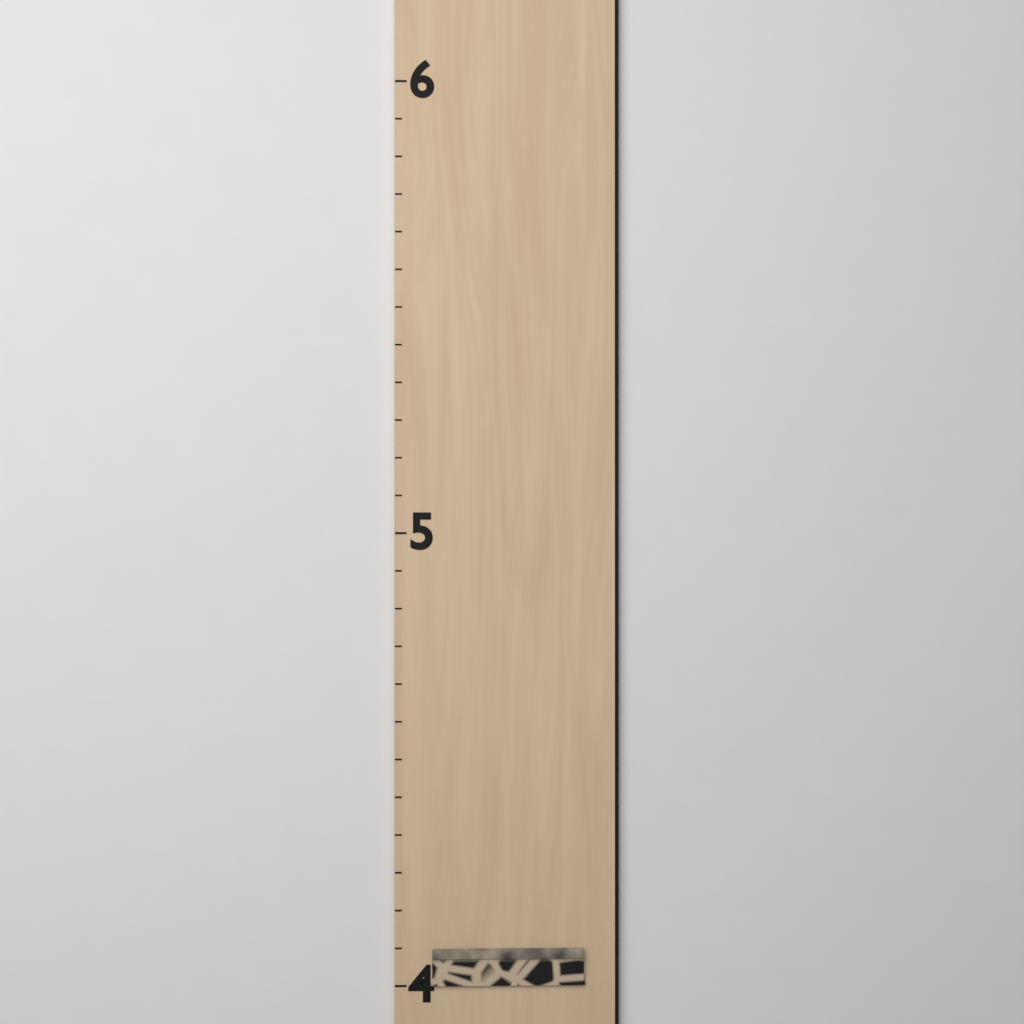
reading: 4.083333 (no unit)
